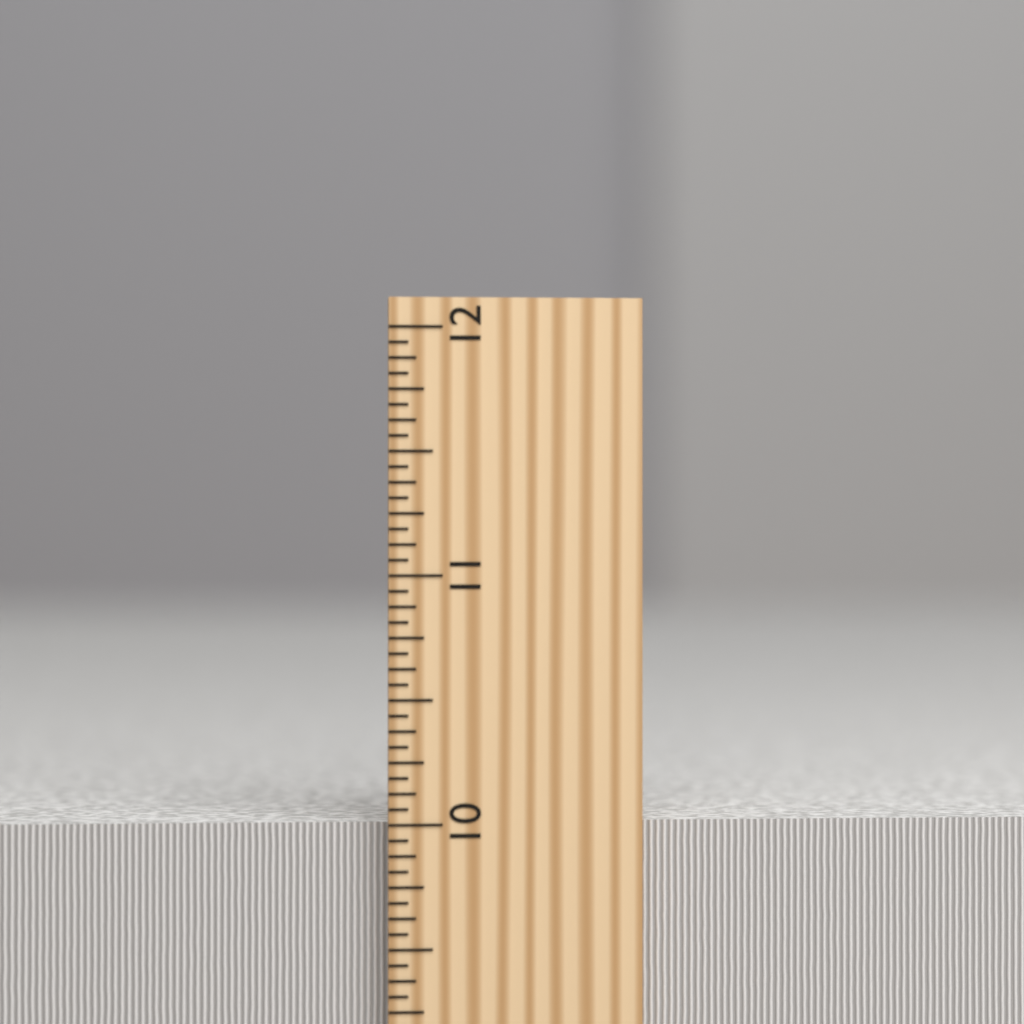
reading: 10.0000 inch
